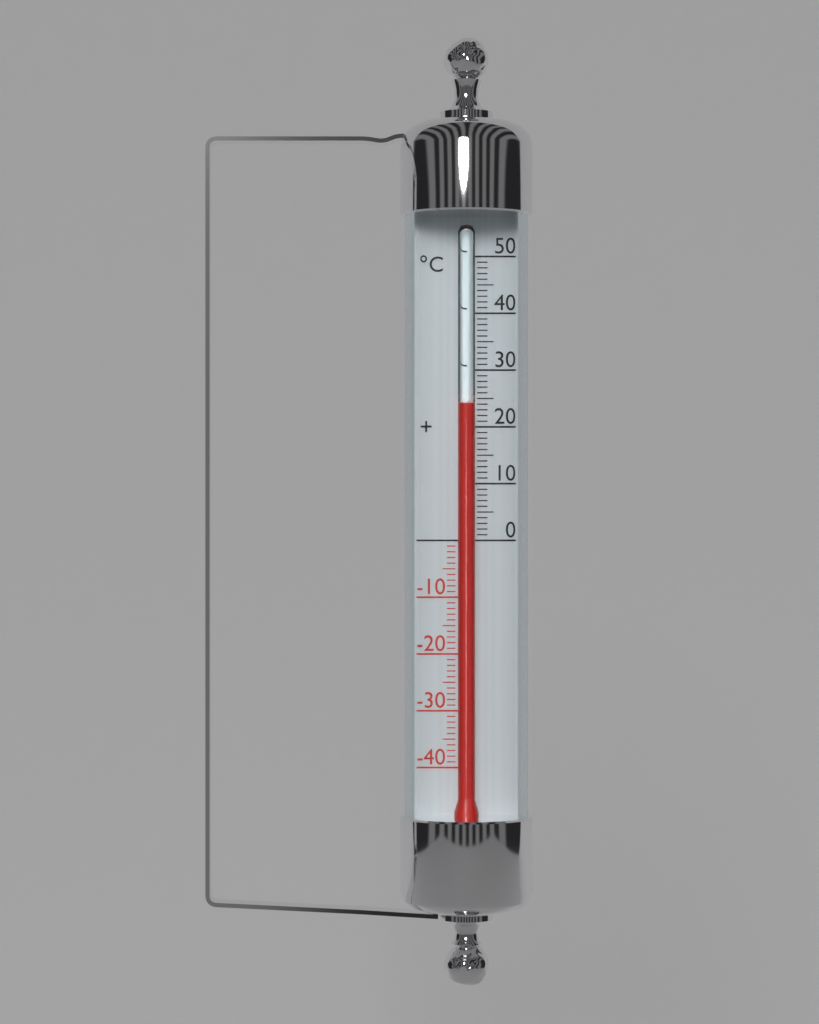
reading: 24 °C
